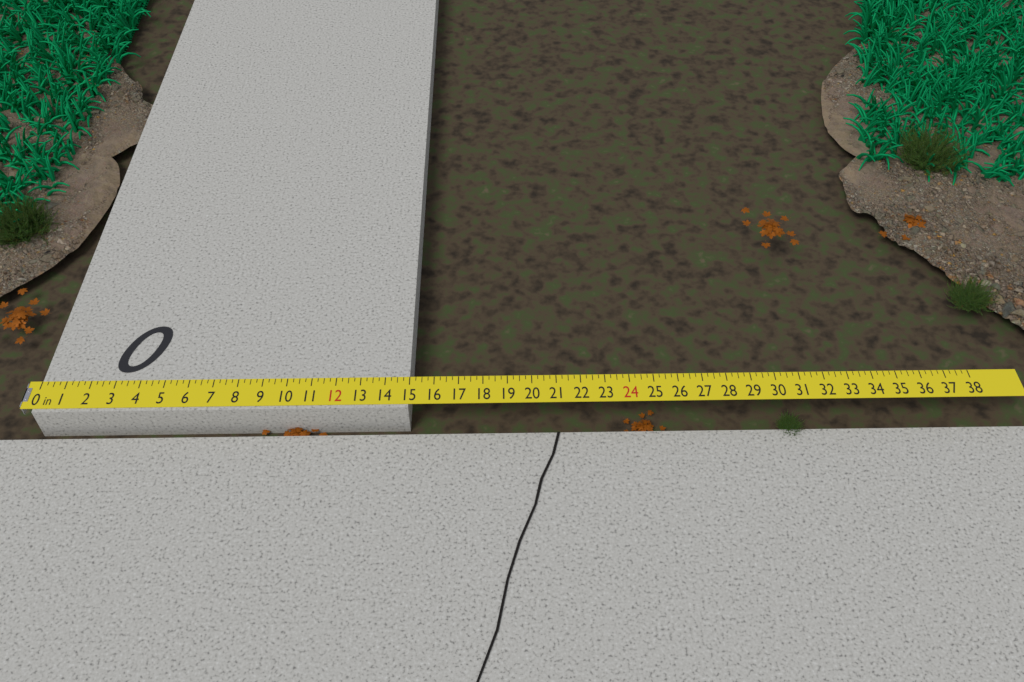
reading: 15.00 in
